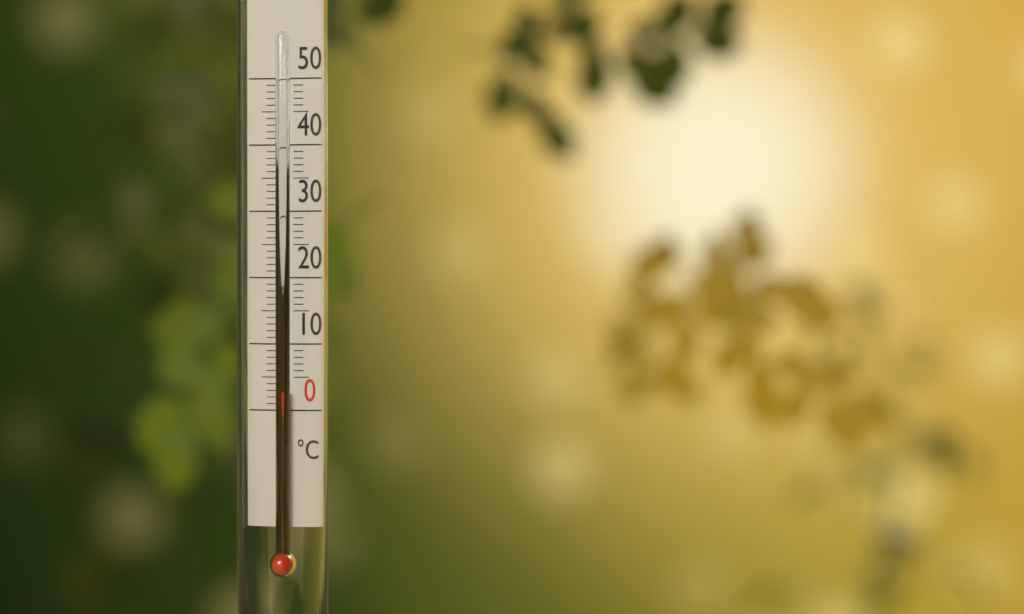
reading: 3 °C
